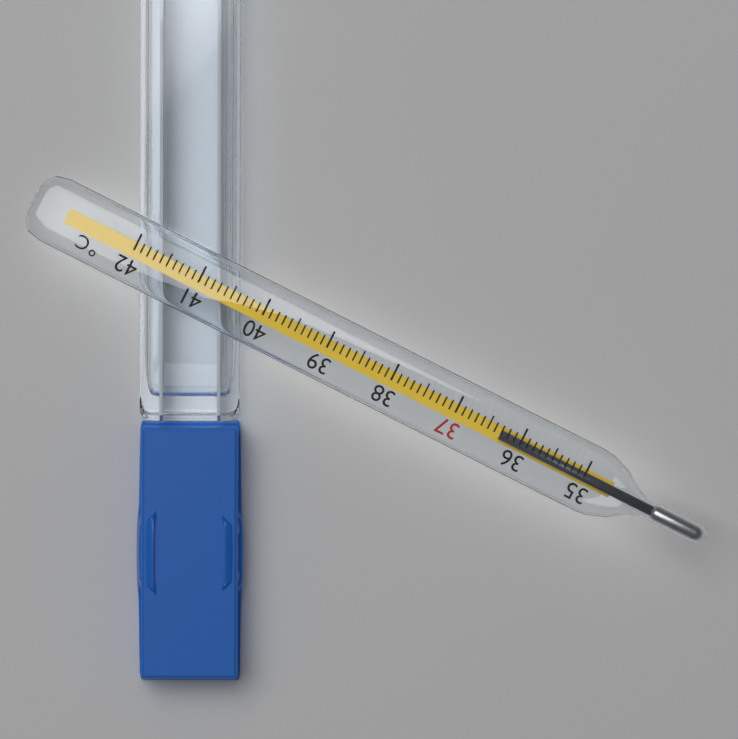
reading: 36.3 °C
